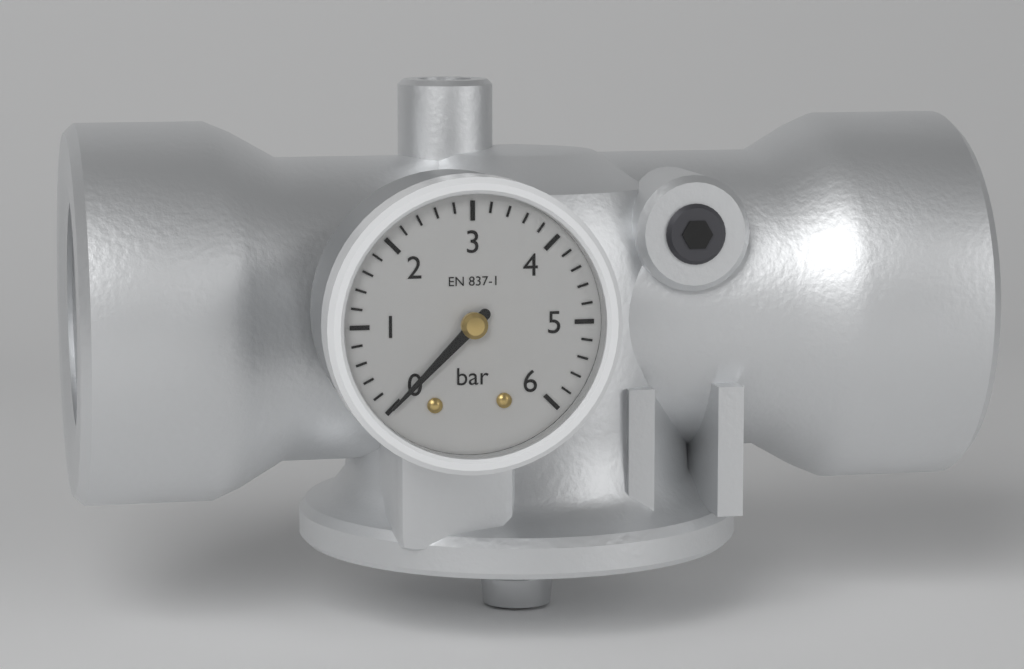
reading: 0.0 bar
